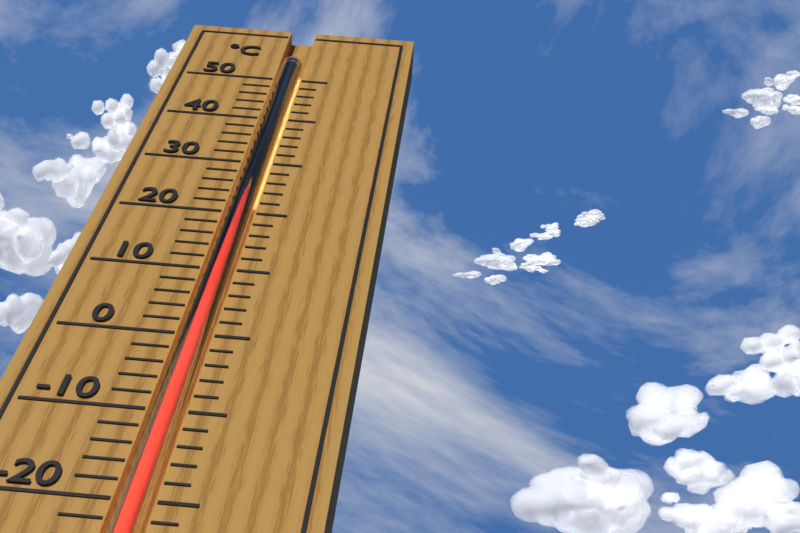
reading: 24 °C
